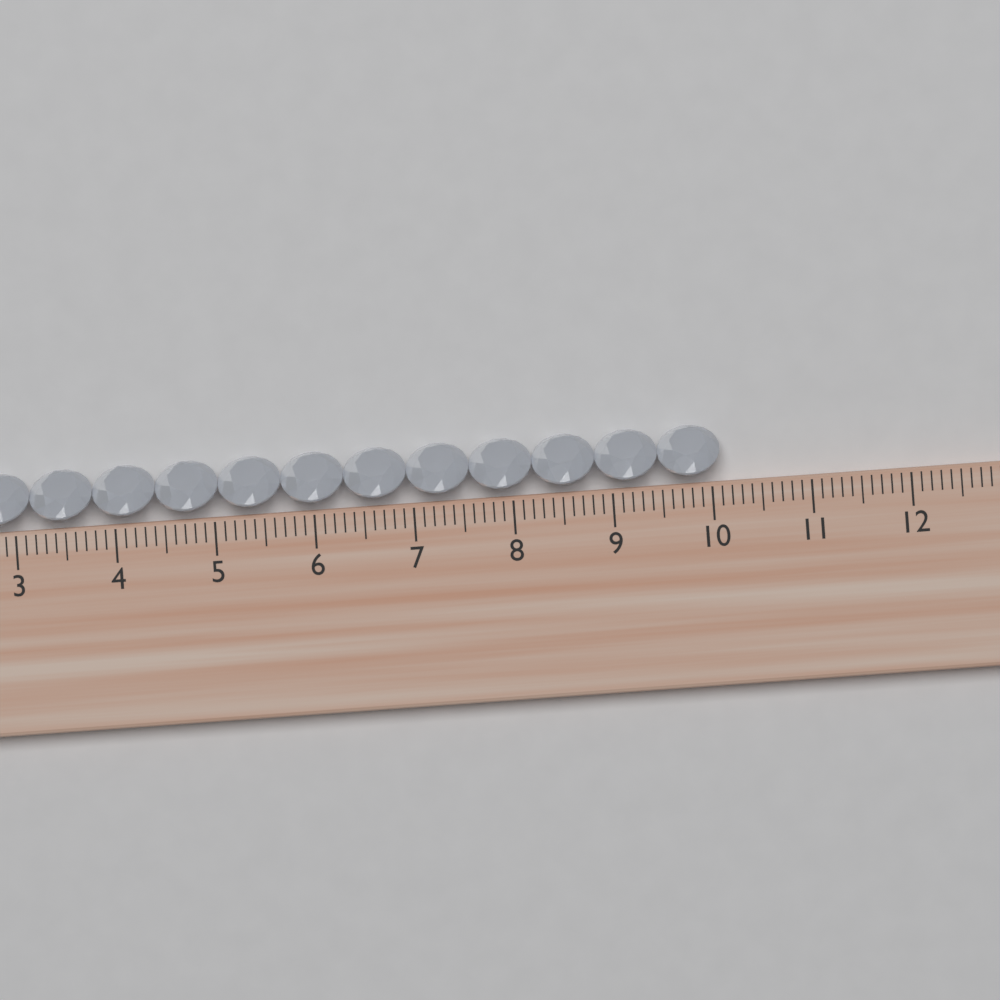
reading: 10.1 cm
